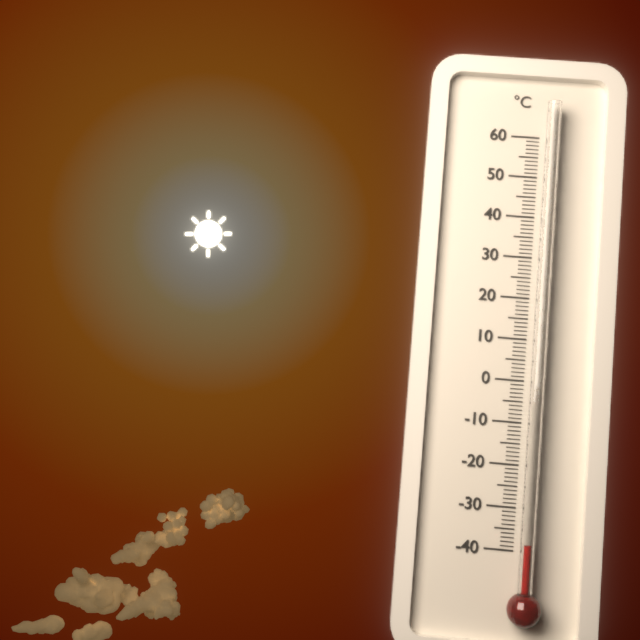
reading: -38 °C
